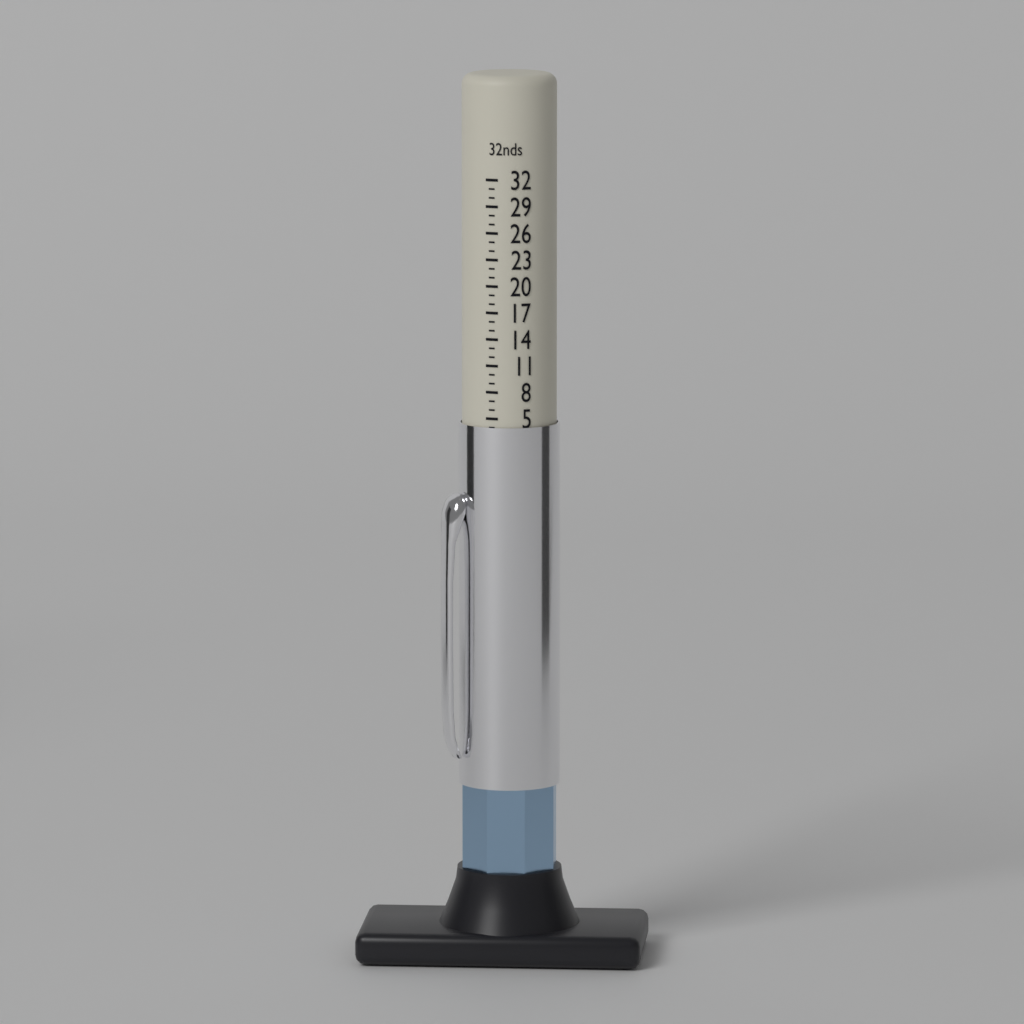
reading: 4 32nds
